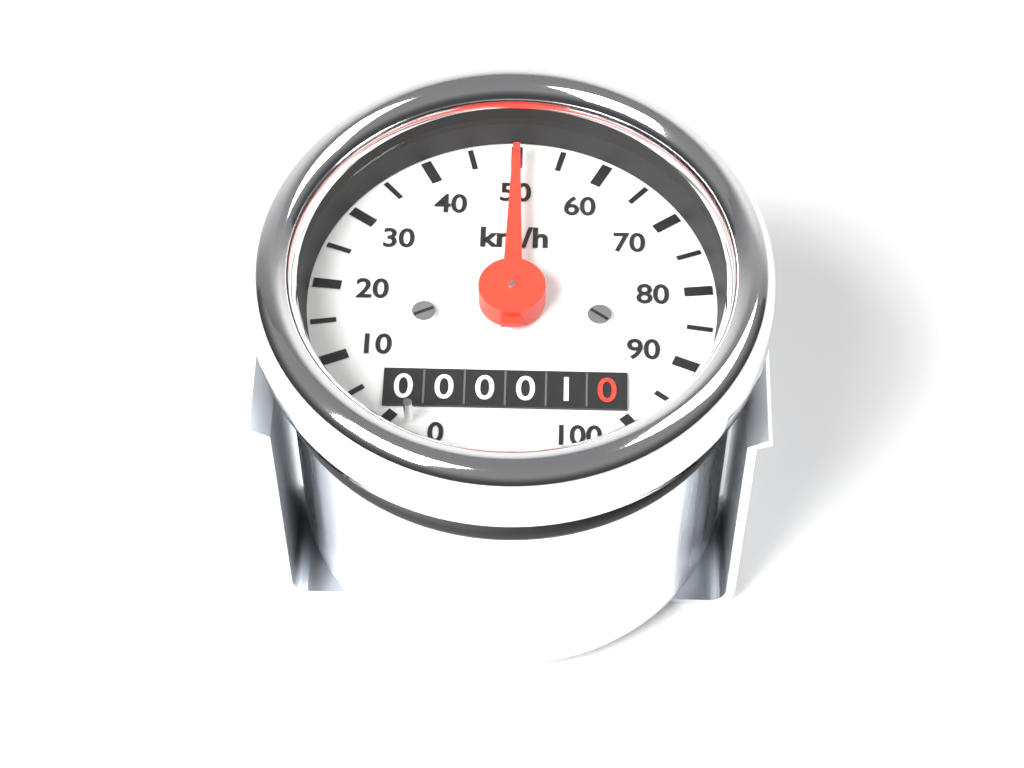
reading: 50 km/h
